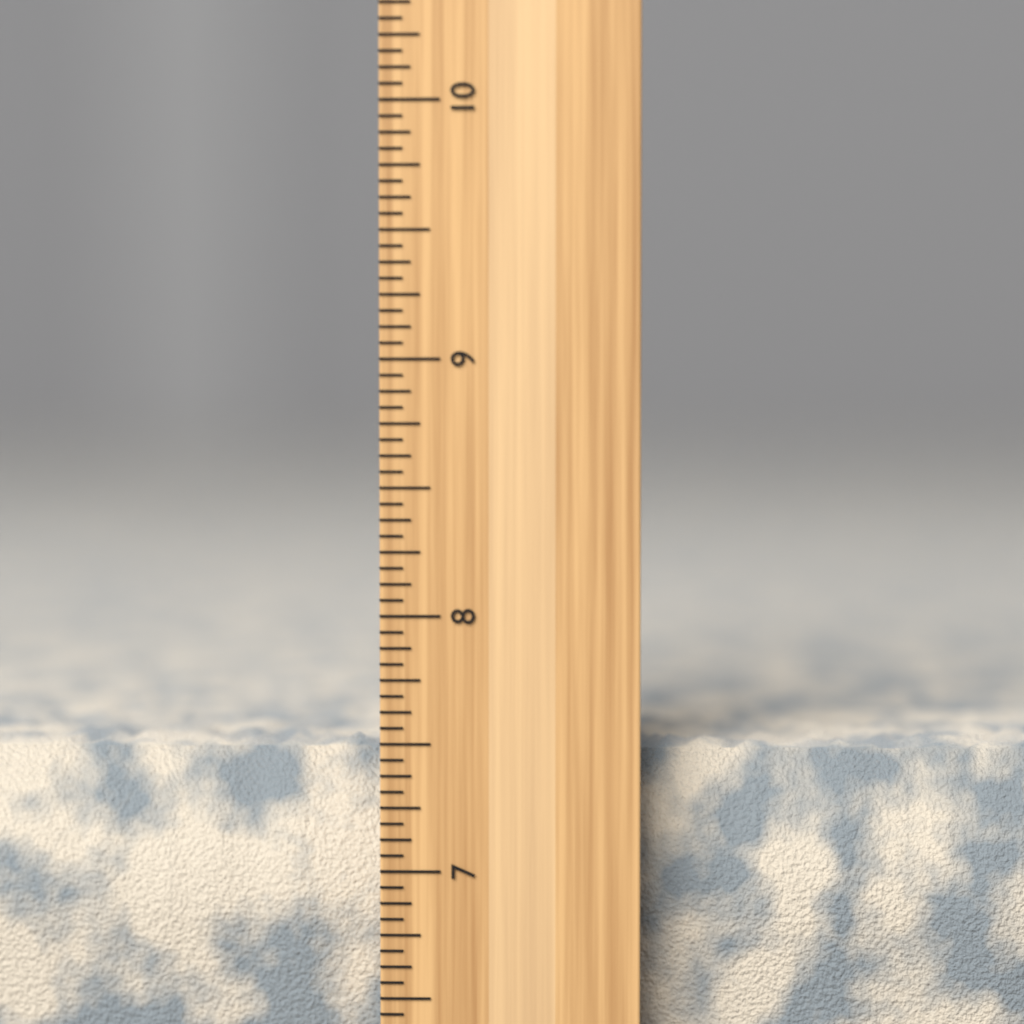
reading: 7.5000 inch
